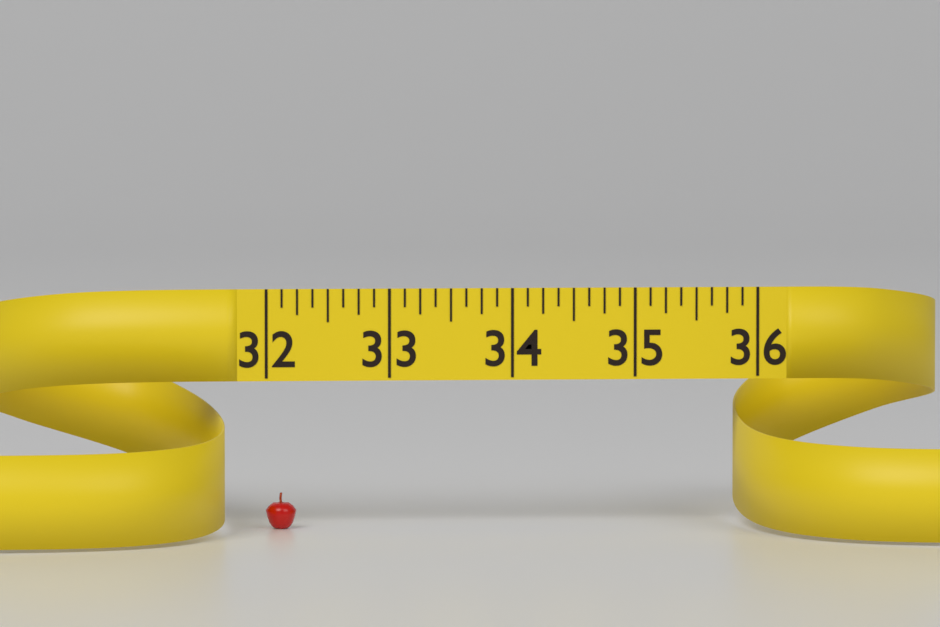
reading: 32.250 (no unit)
